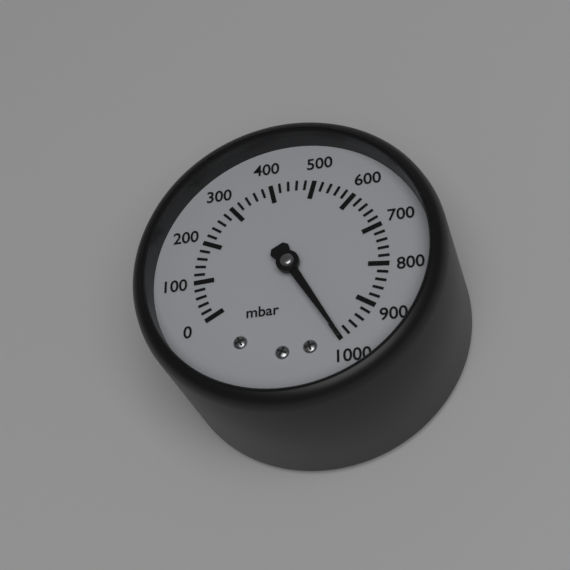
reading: 1000 mbar
